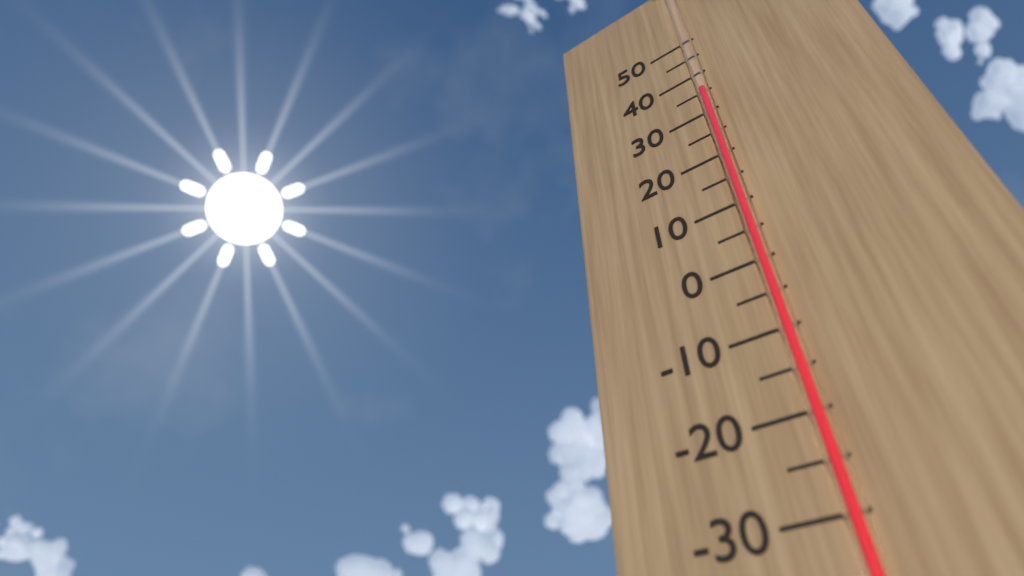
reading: 35 (no unit)
